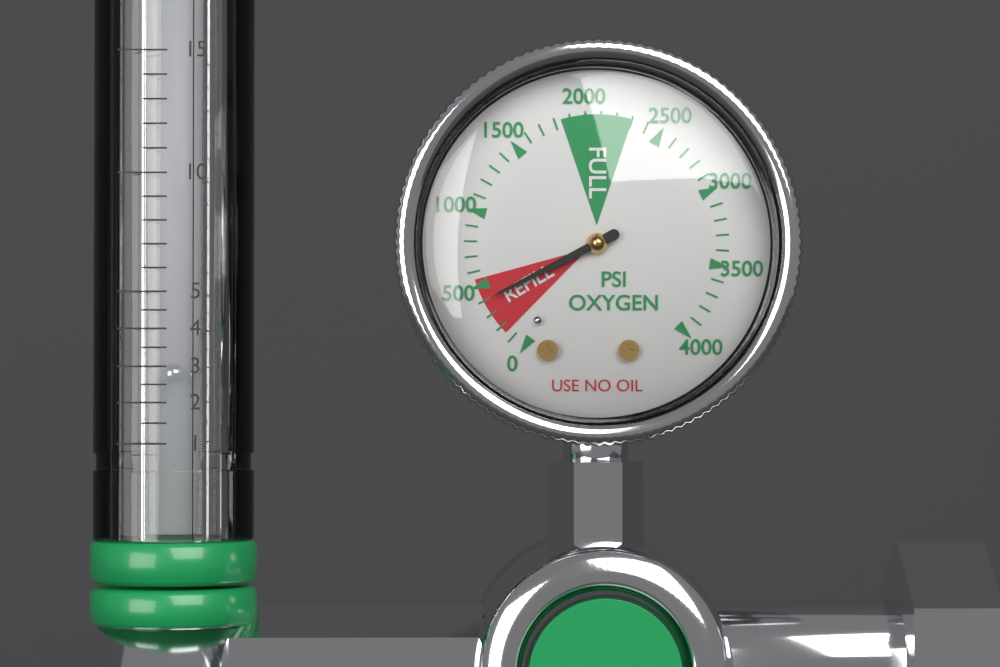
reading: 400 psi
